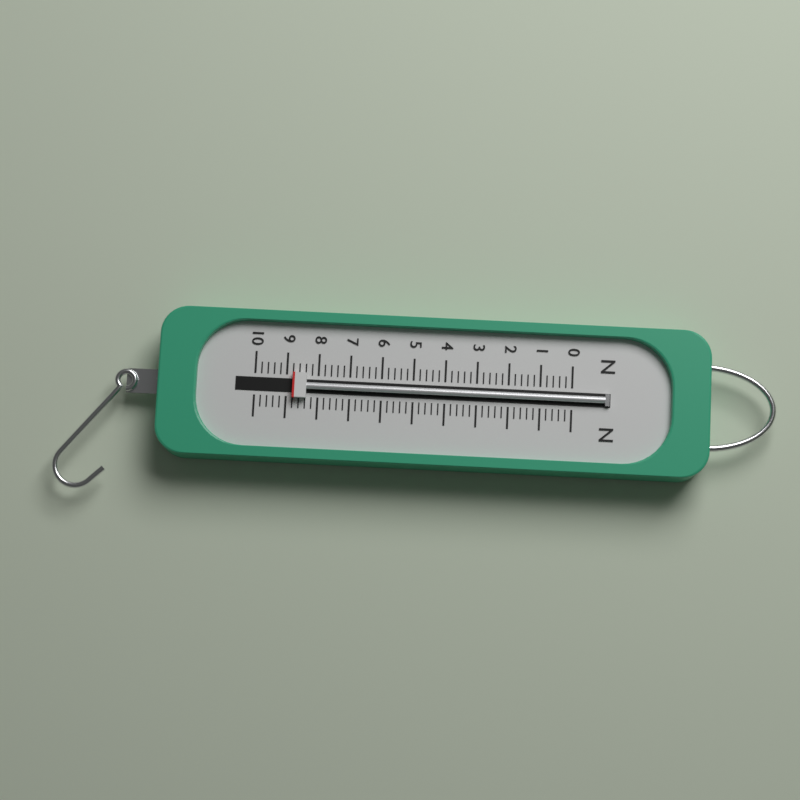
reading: 8.8 N
